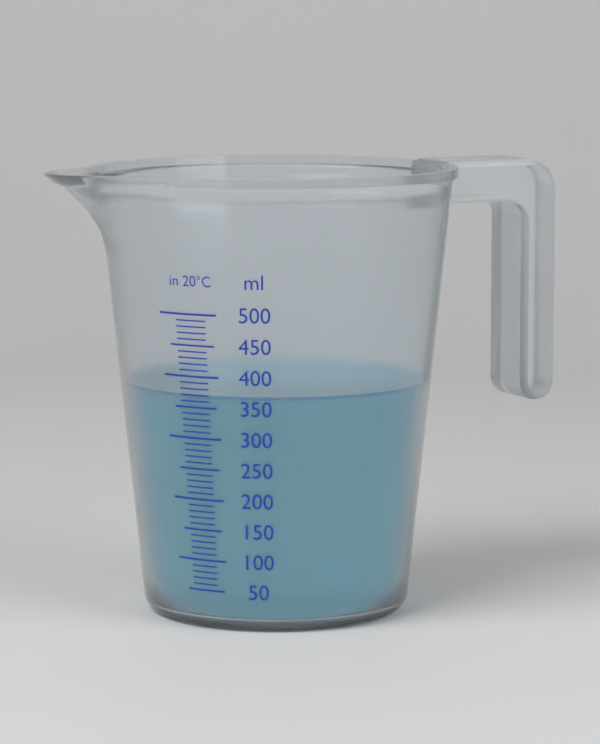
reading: 370 ml
